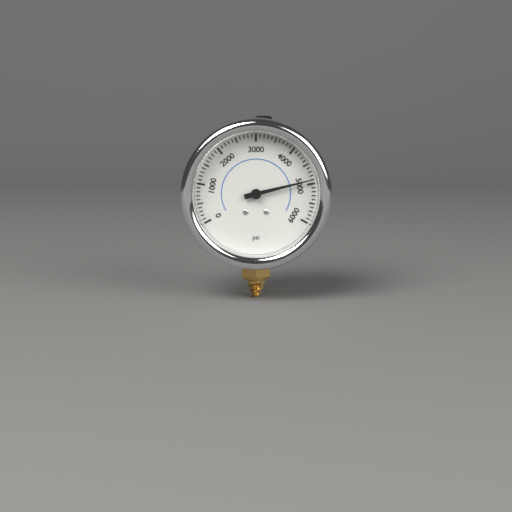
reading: 4900 psi
